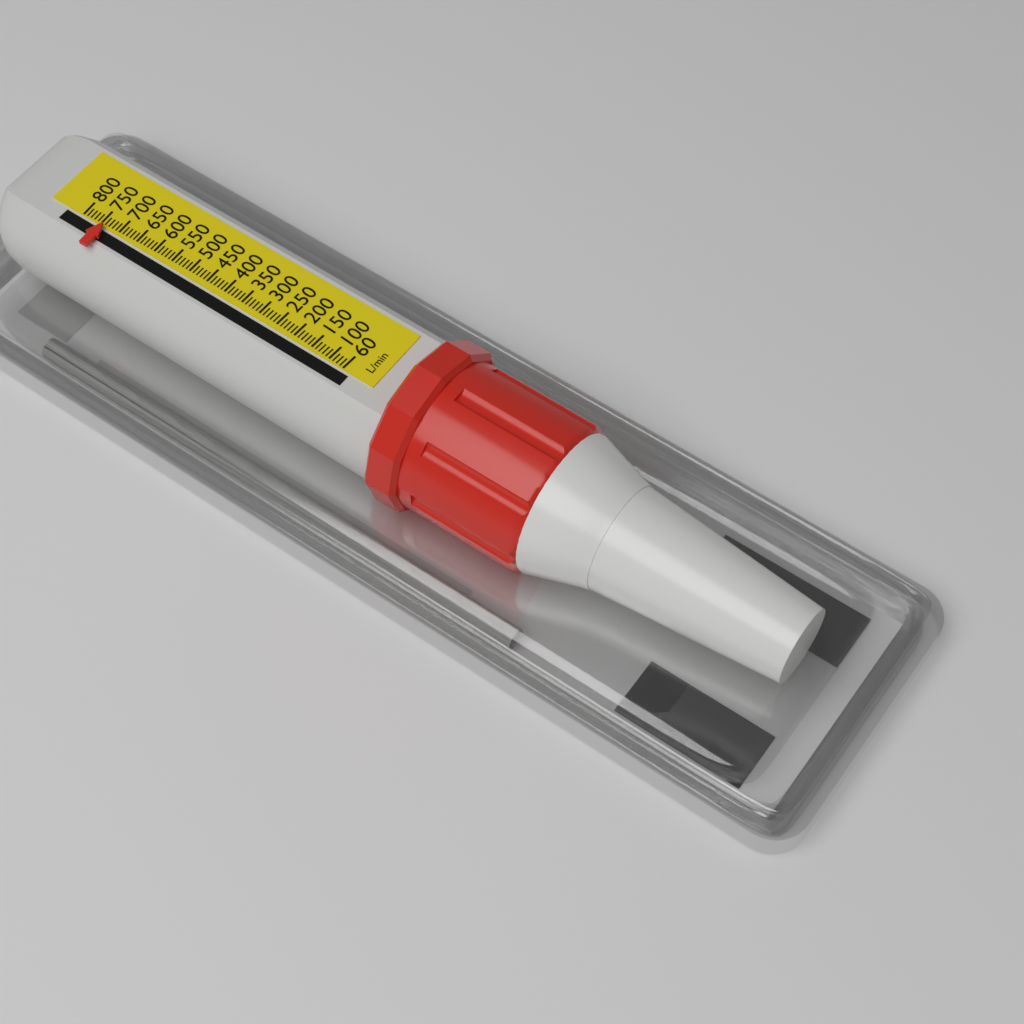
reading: 740 L/min
